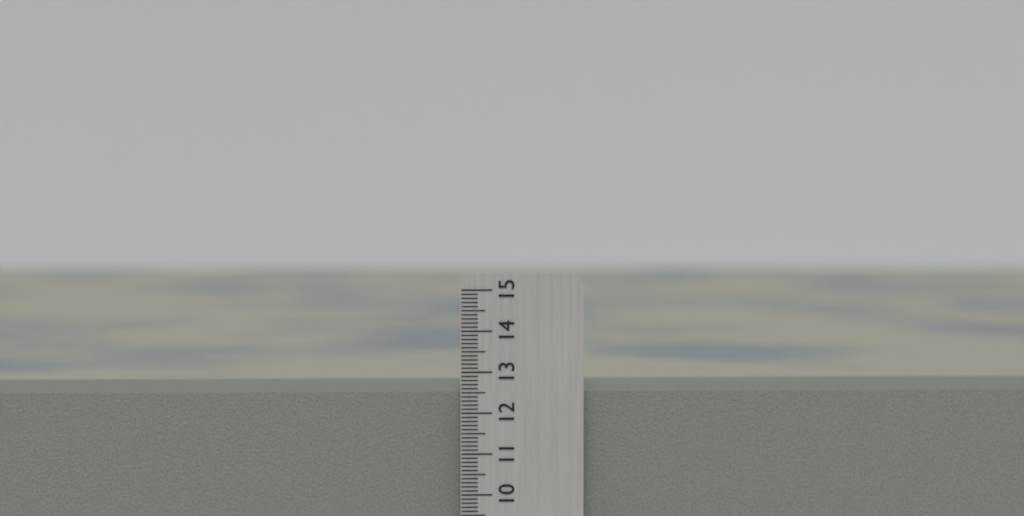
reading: 12.5 cm
